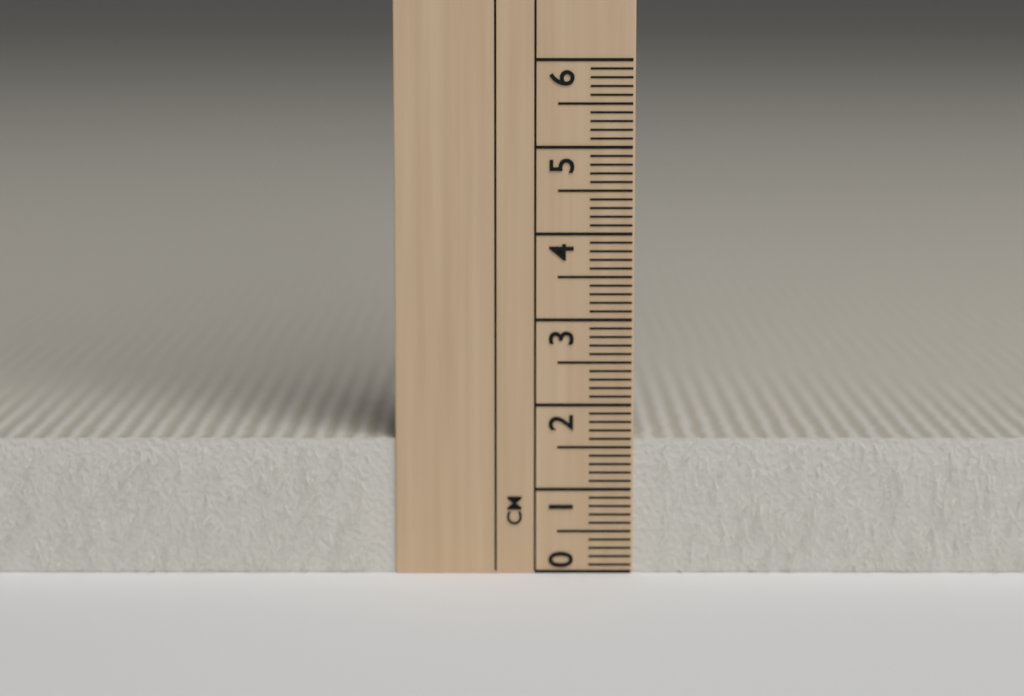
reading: 1.6 cm
